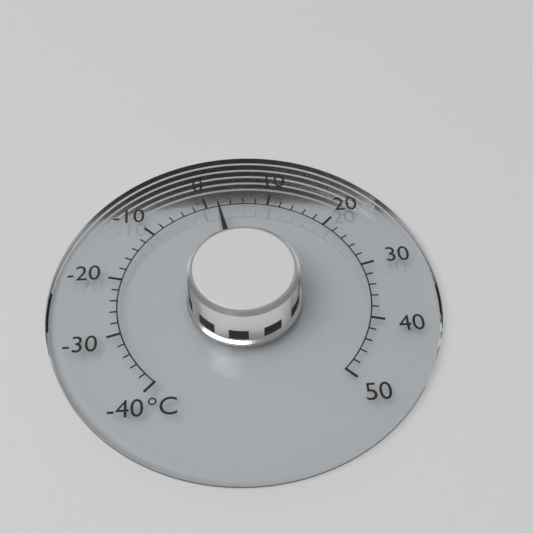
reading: 2 °C
